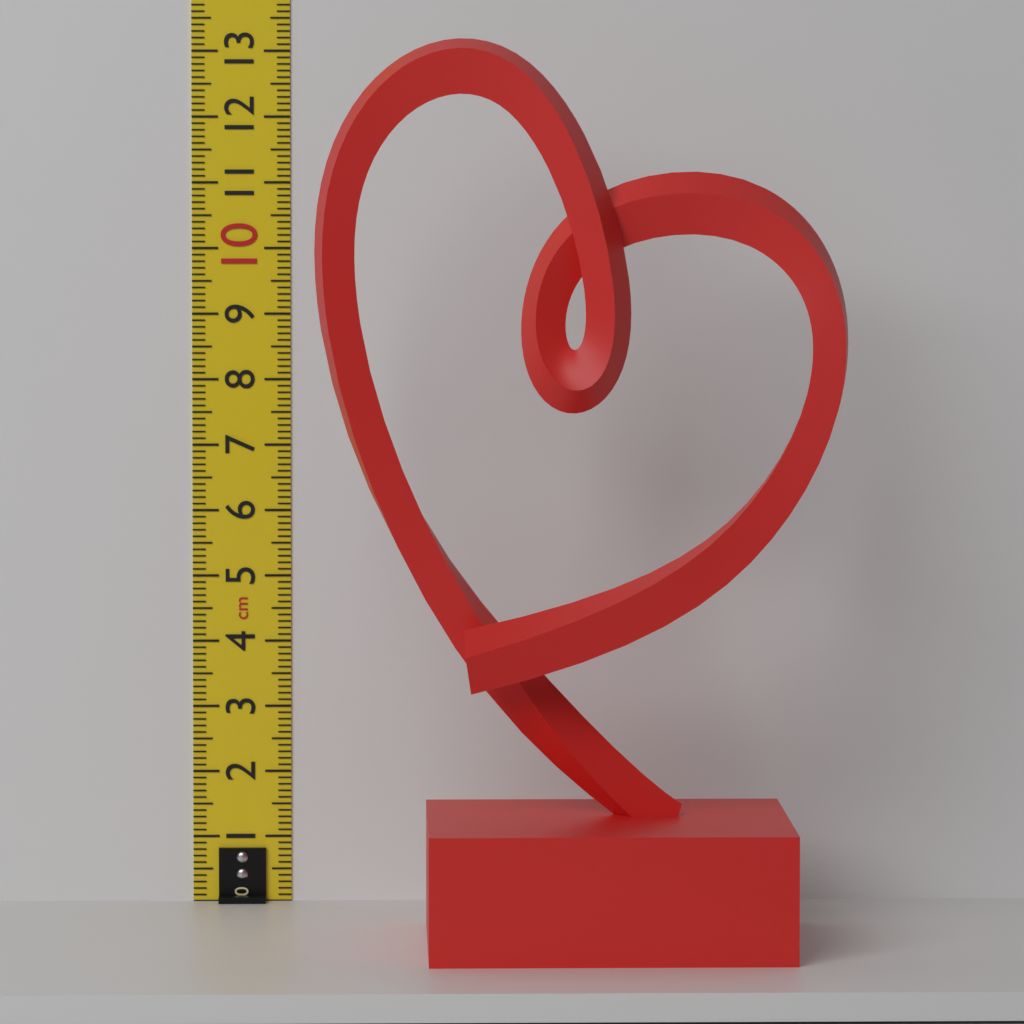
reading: 13.1 cm
